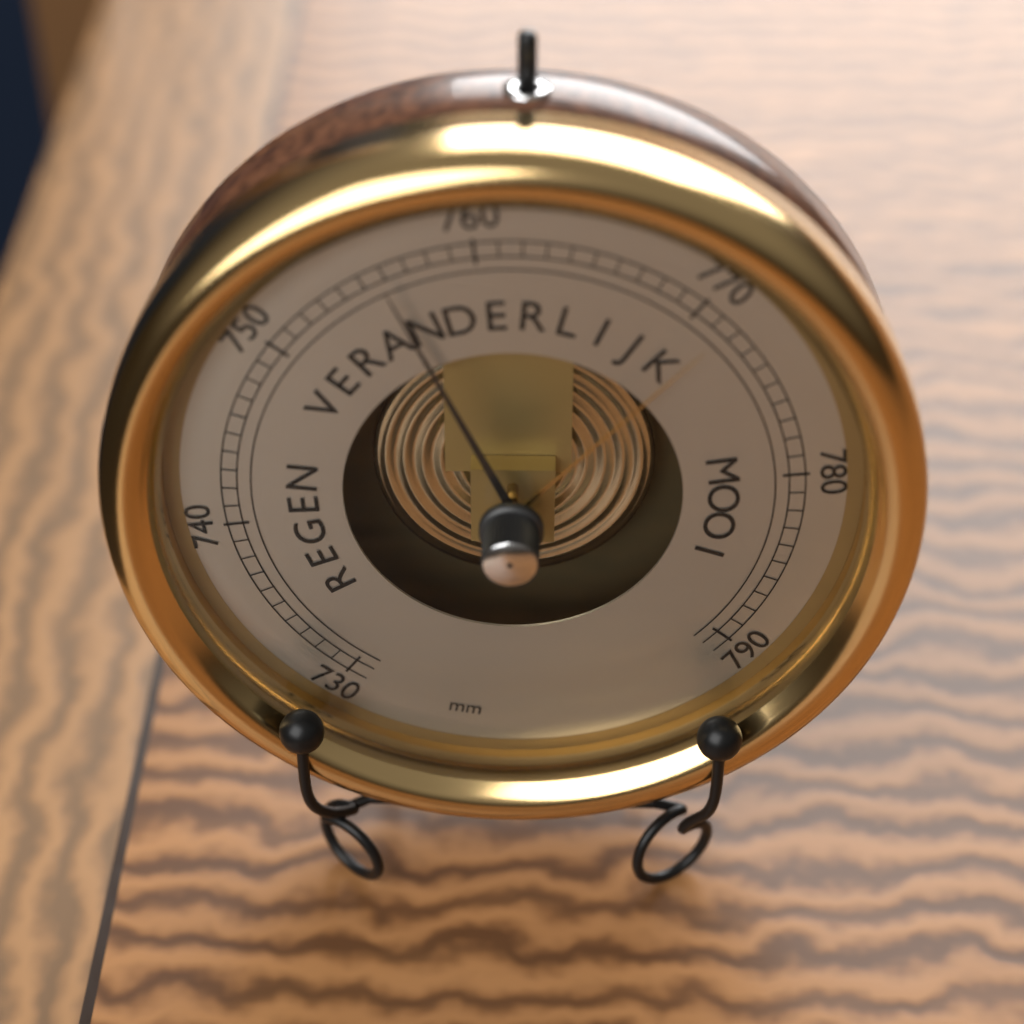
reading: 756 mm
